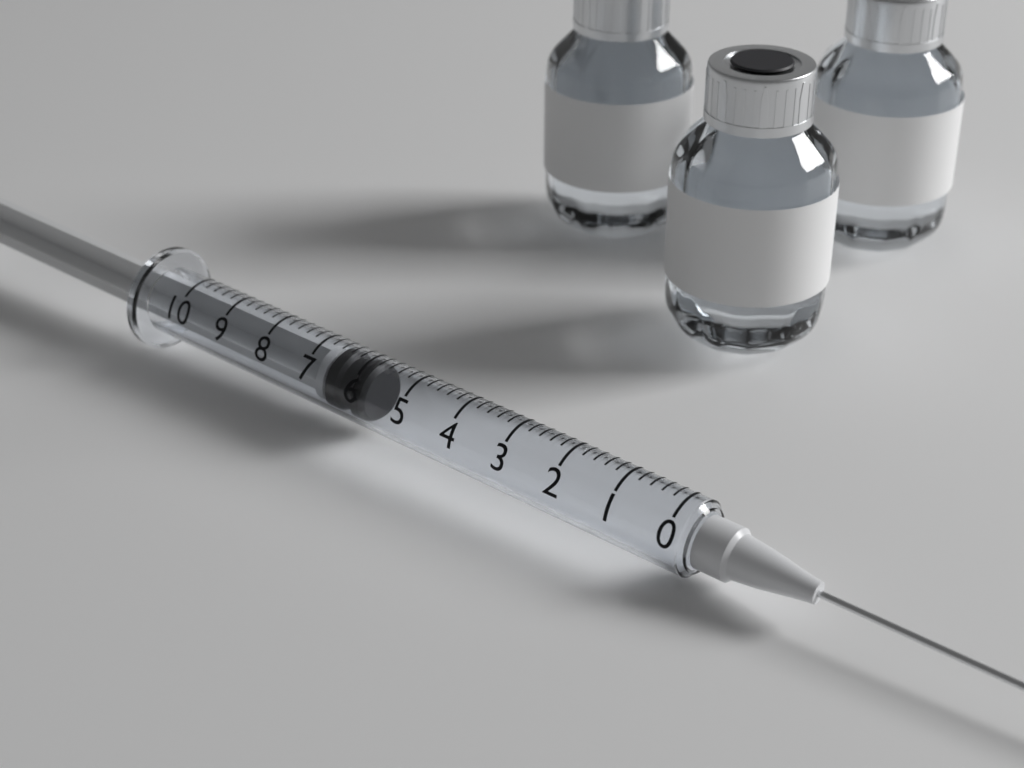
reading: 5.8 (no unit)
